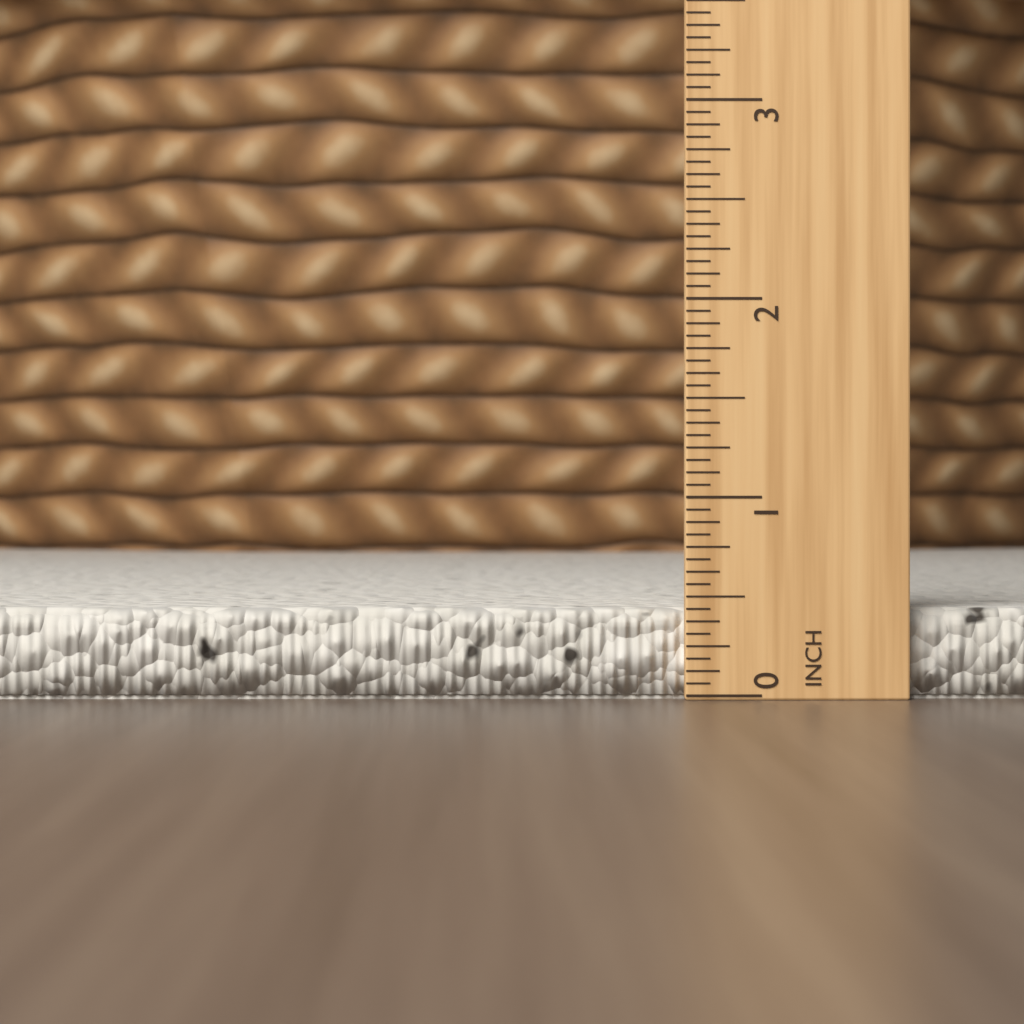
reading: 0.4375 in
